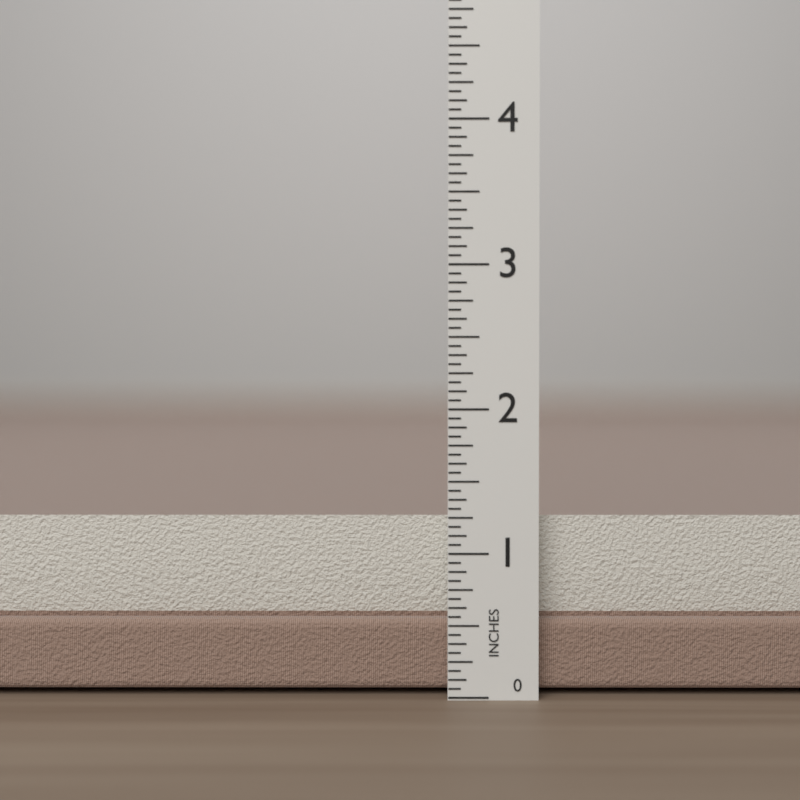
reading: 1.2500 in
